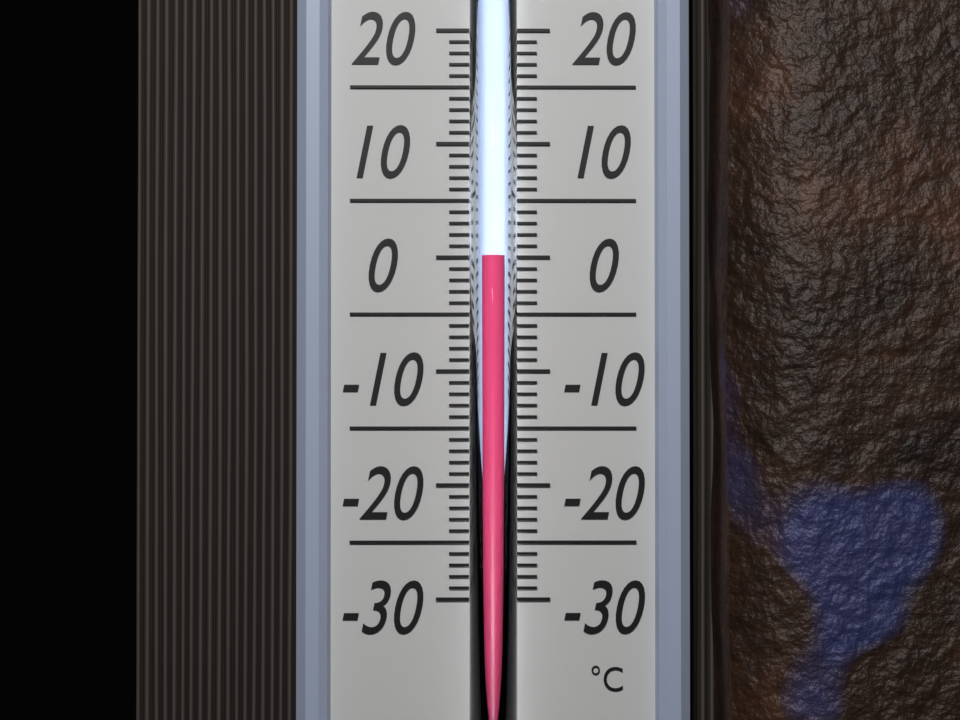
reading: 0 °C
